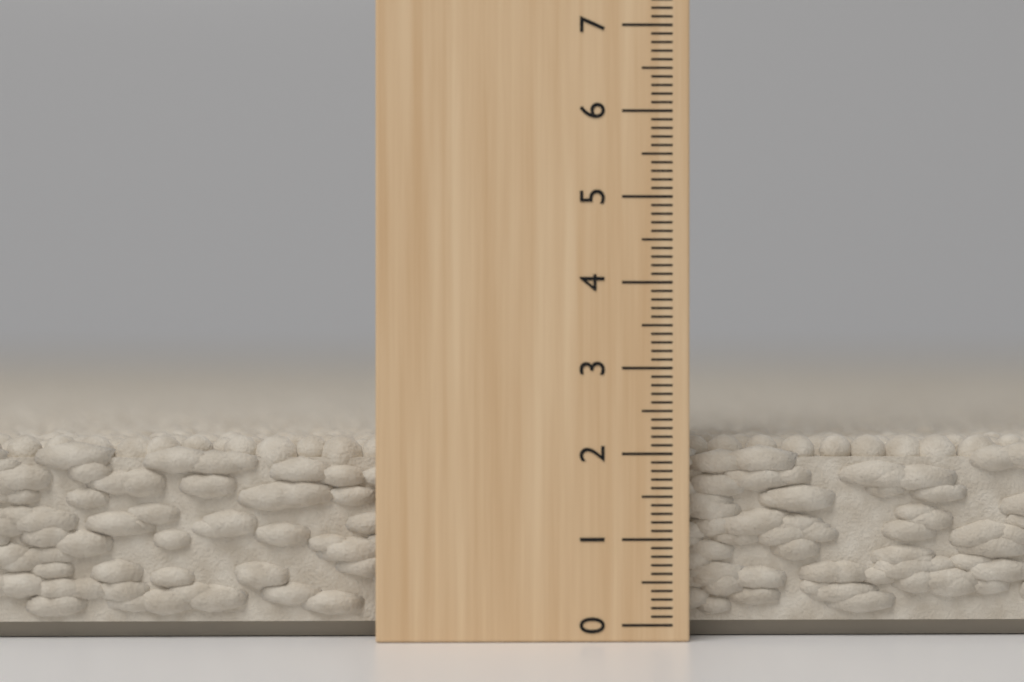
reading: 2.2 cm
